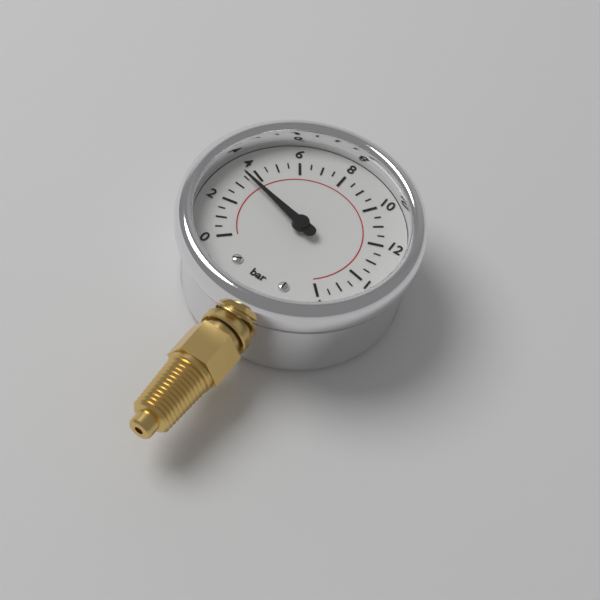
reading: 3.5 bar
